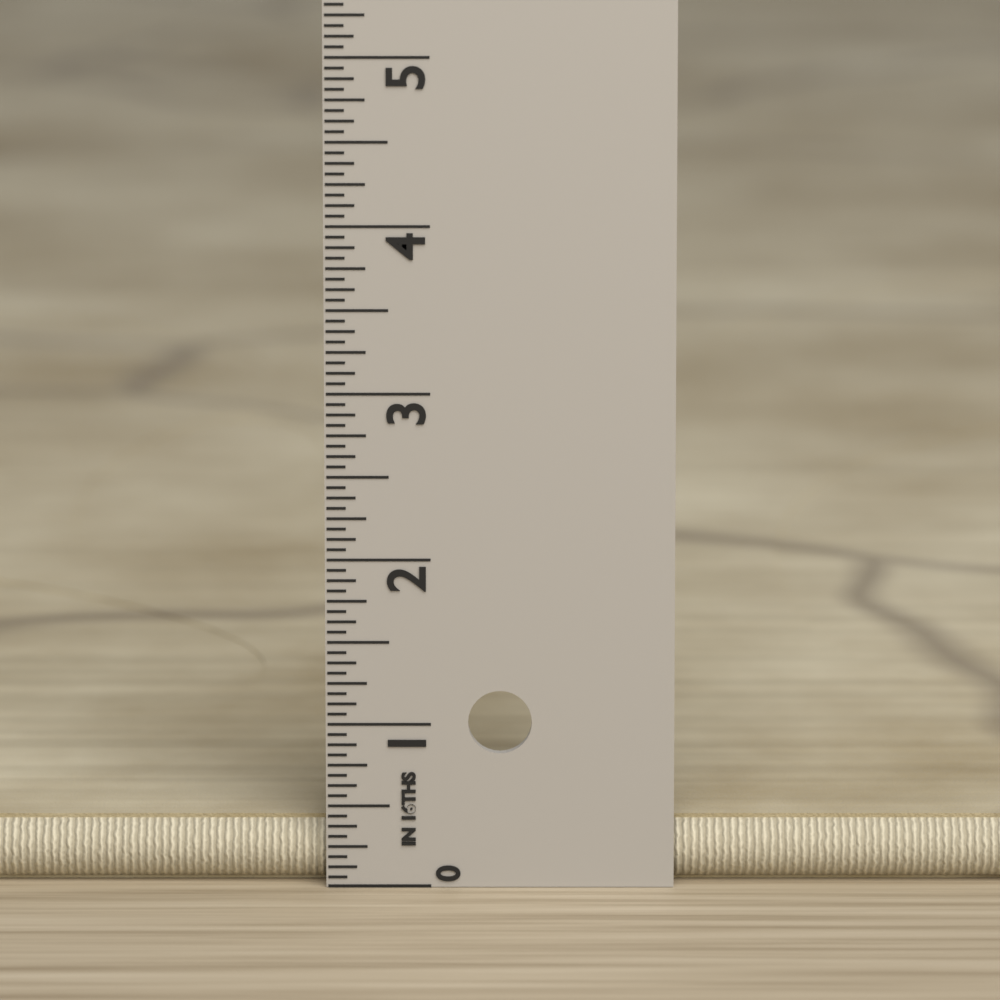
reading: 0.4000 in
